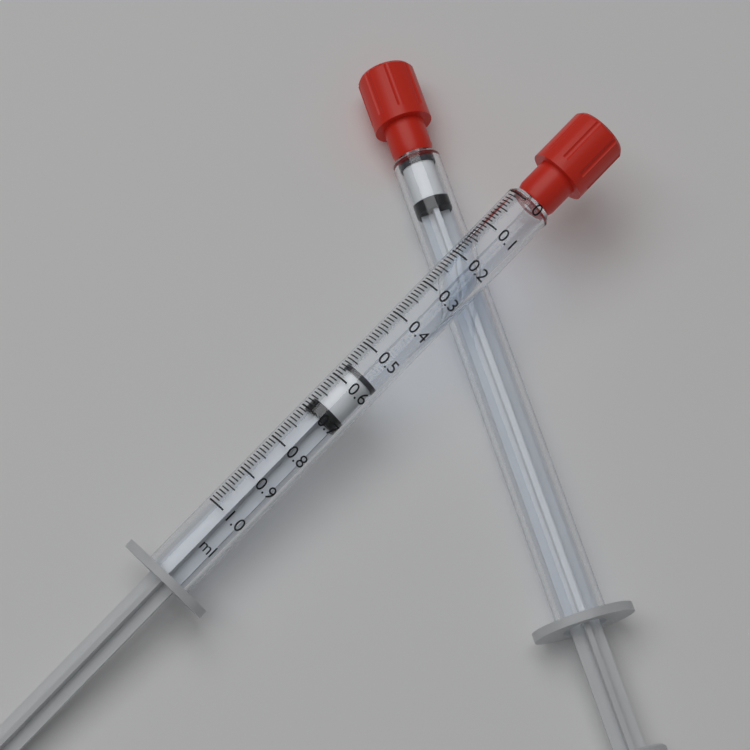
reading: 0.56 ml
